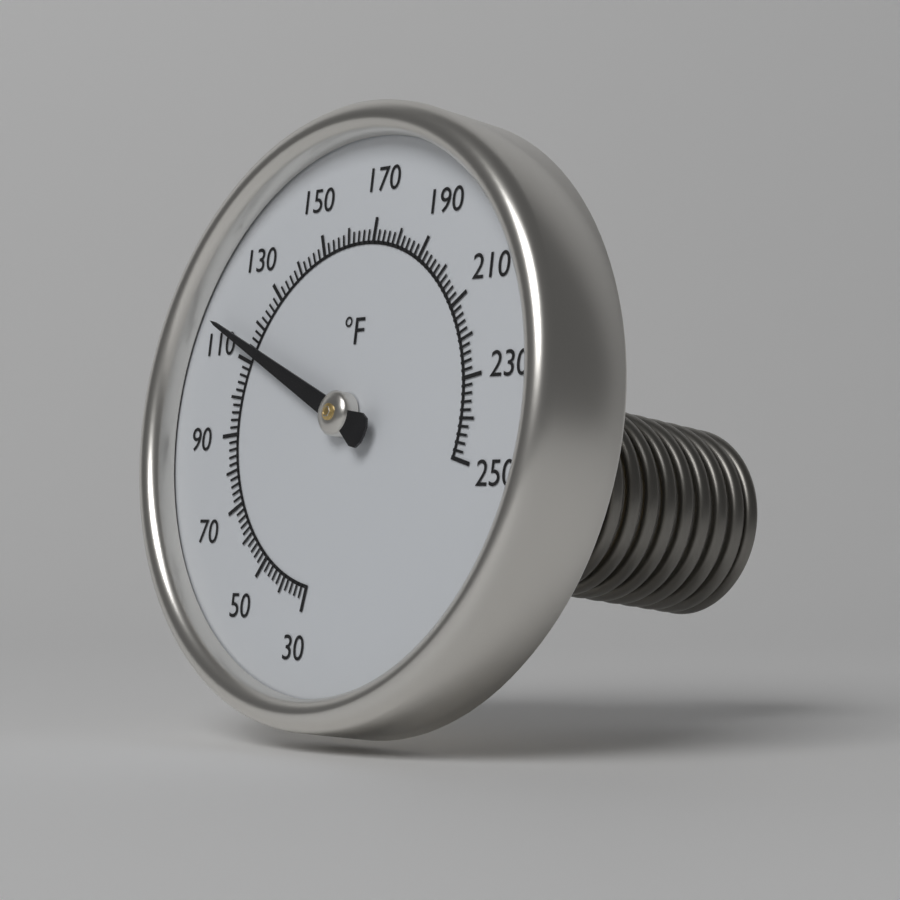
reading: 114 °F
